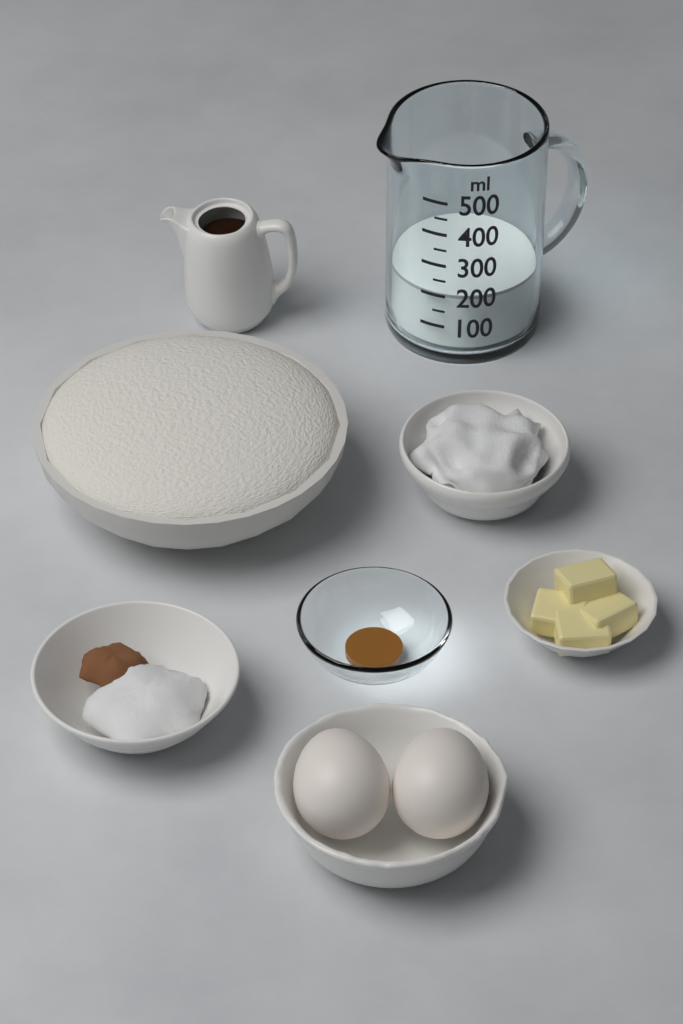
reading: 200 ml
